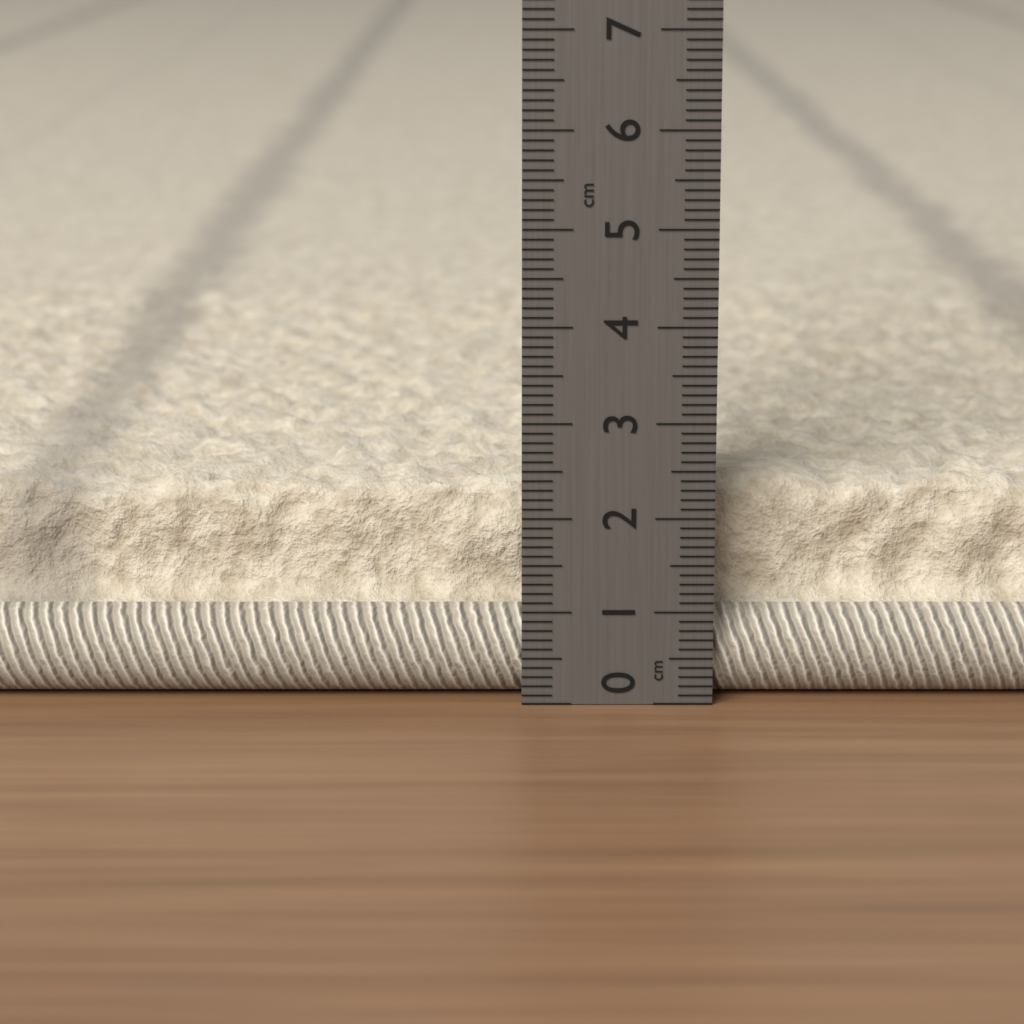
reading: 2.3 cm
